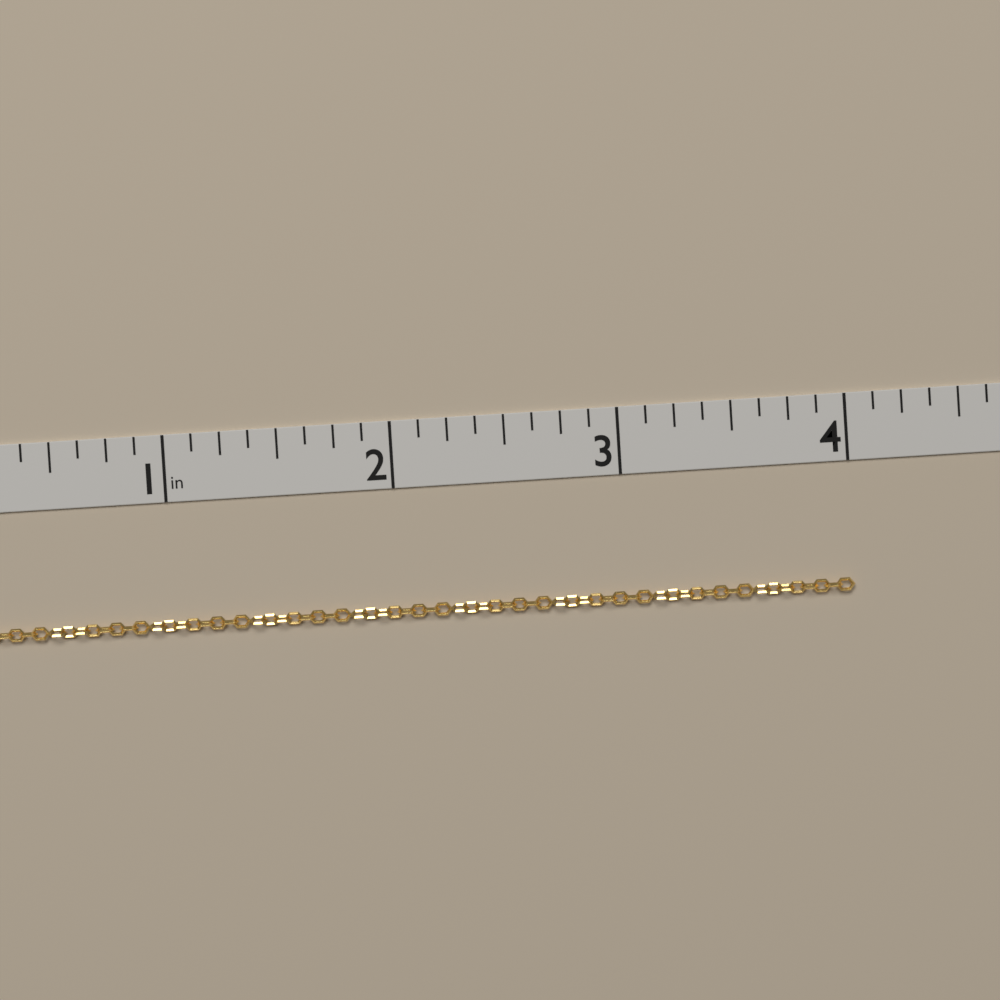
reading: 4.000 in
